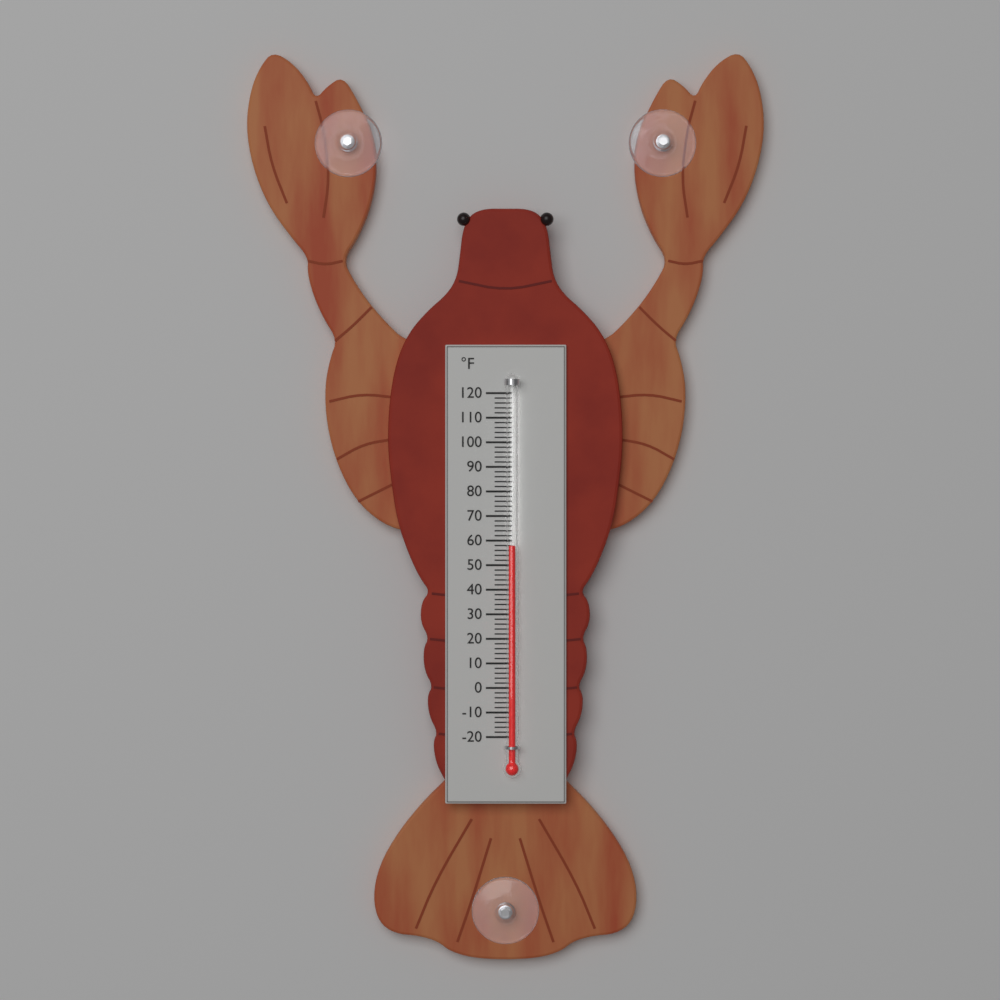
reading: 58 °F
